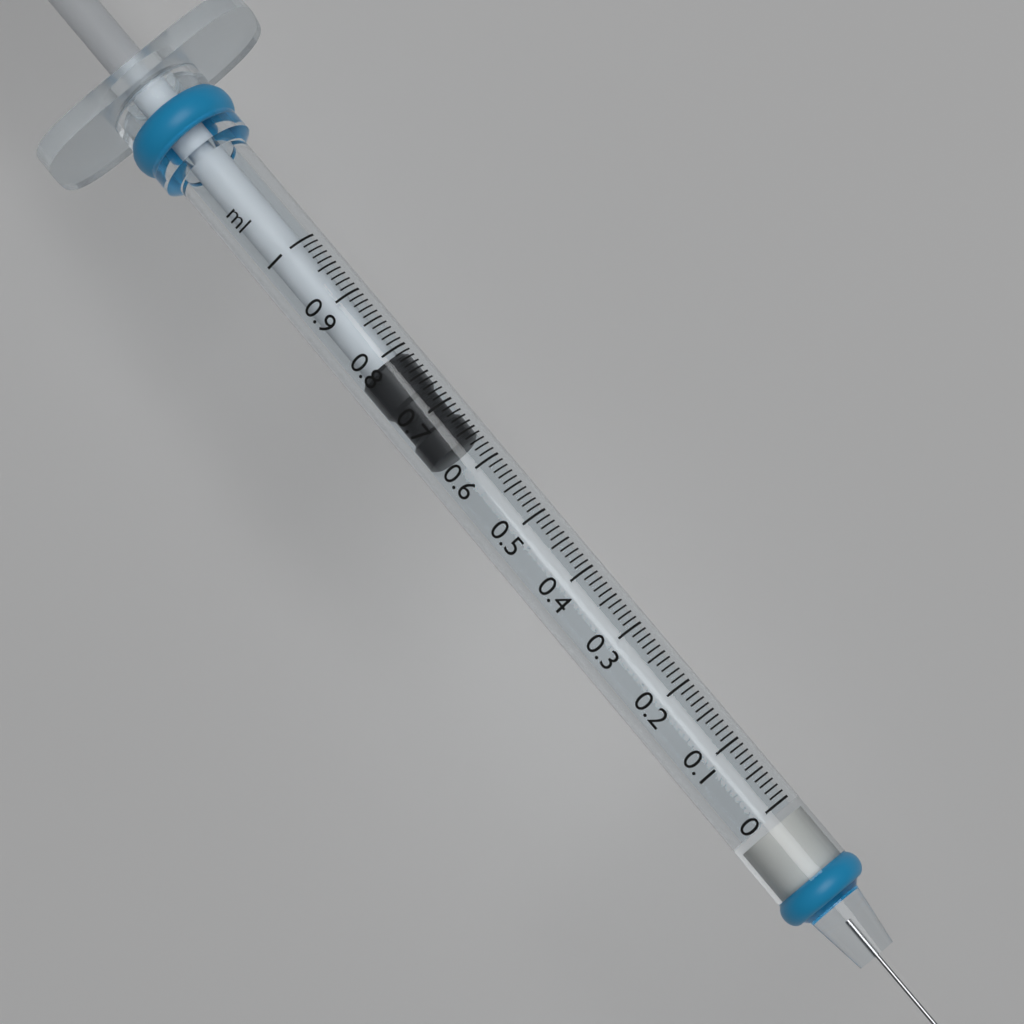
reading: 0.64 ml
